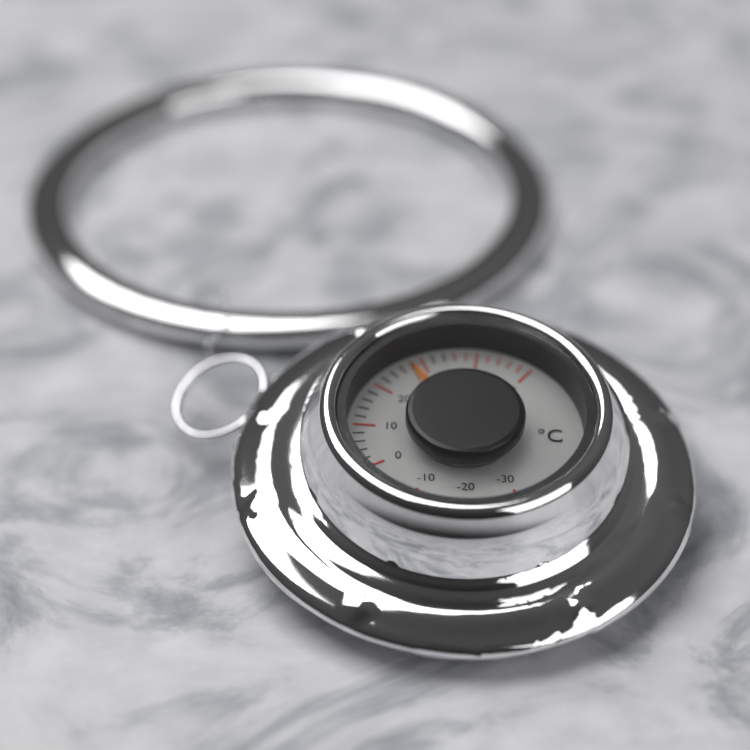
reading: 28 °C
